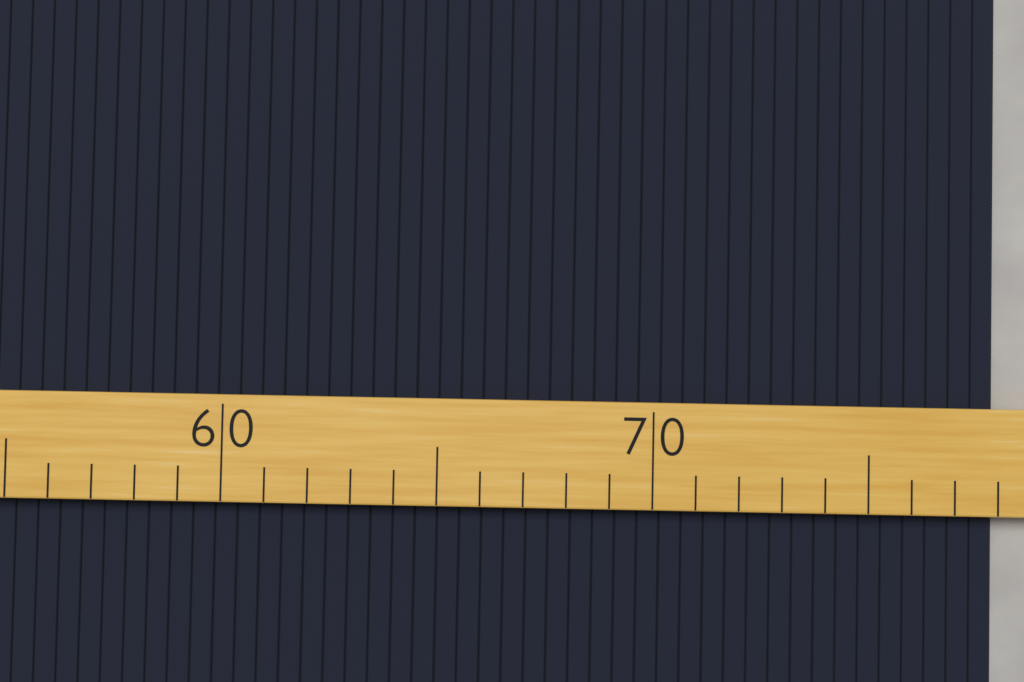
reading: 78 (no unit)
